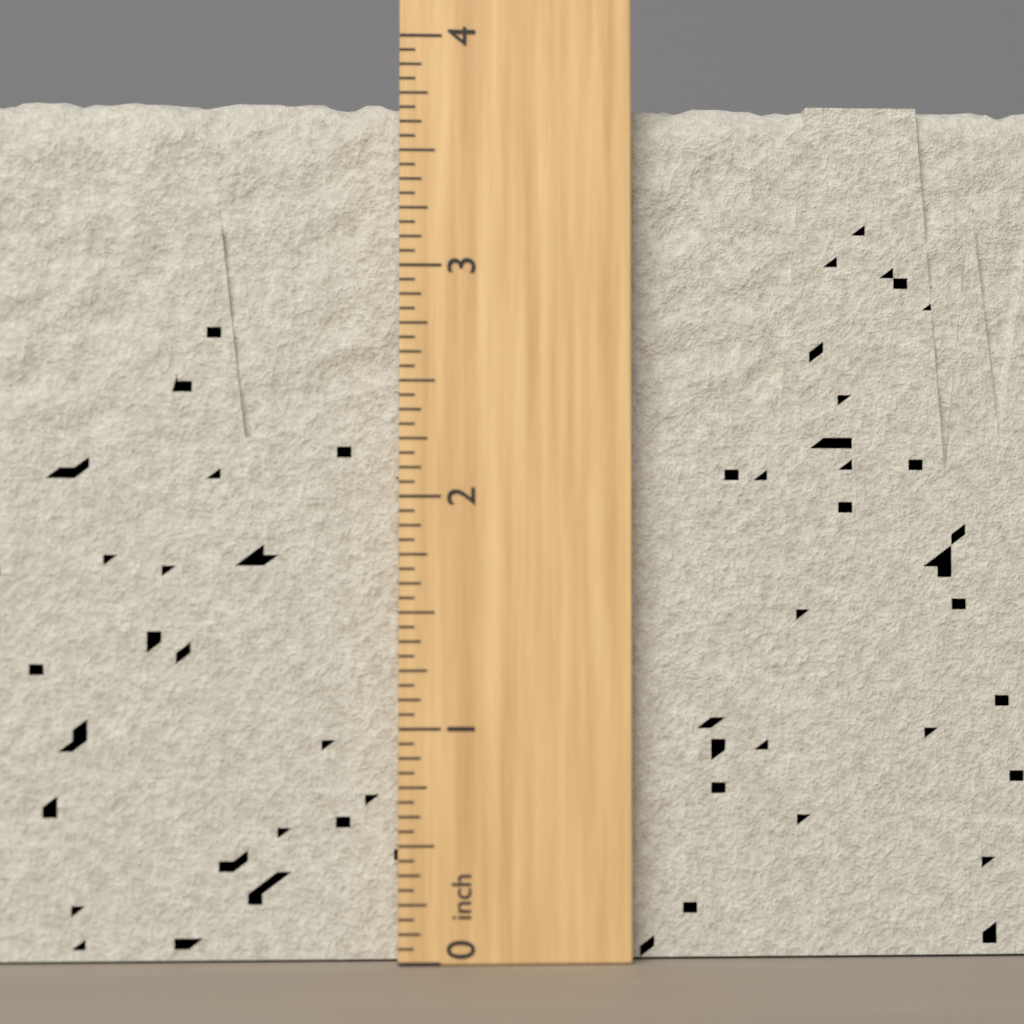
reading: 3.7500 inch
